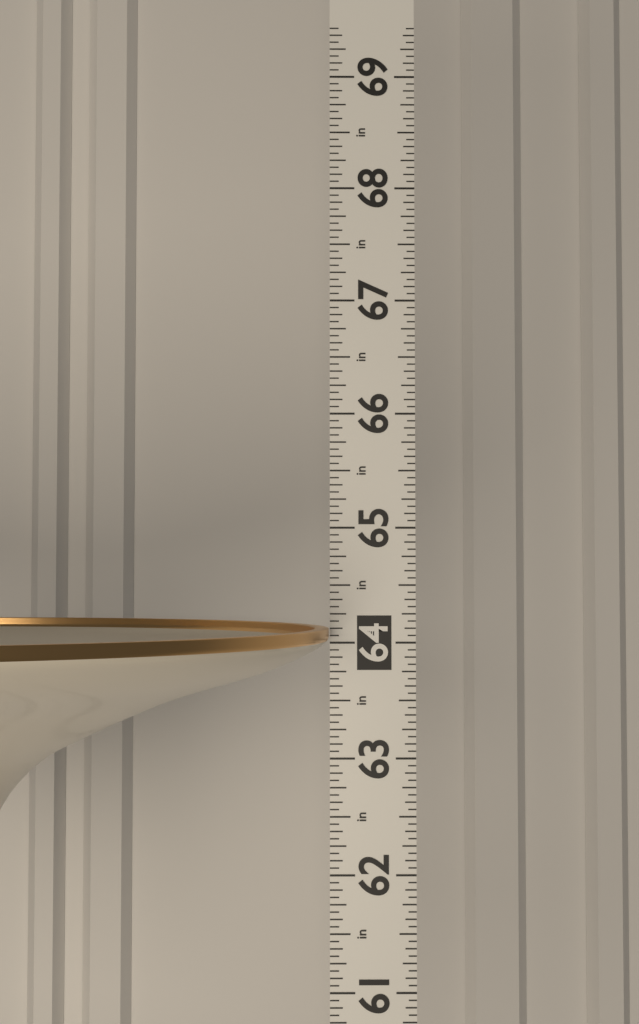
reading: 64.1250 in
